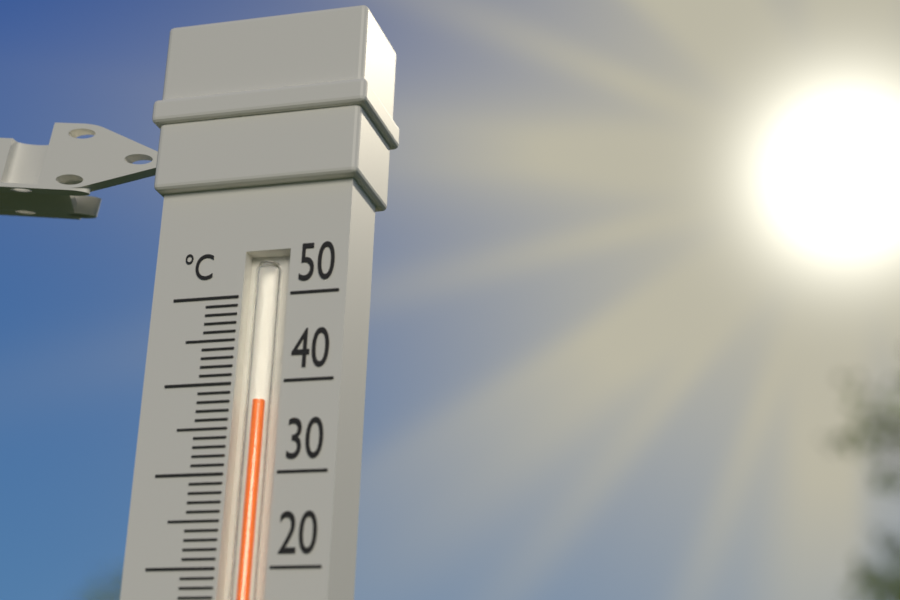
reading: 38 °C
